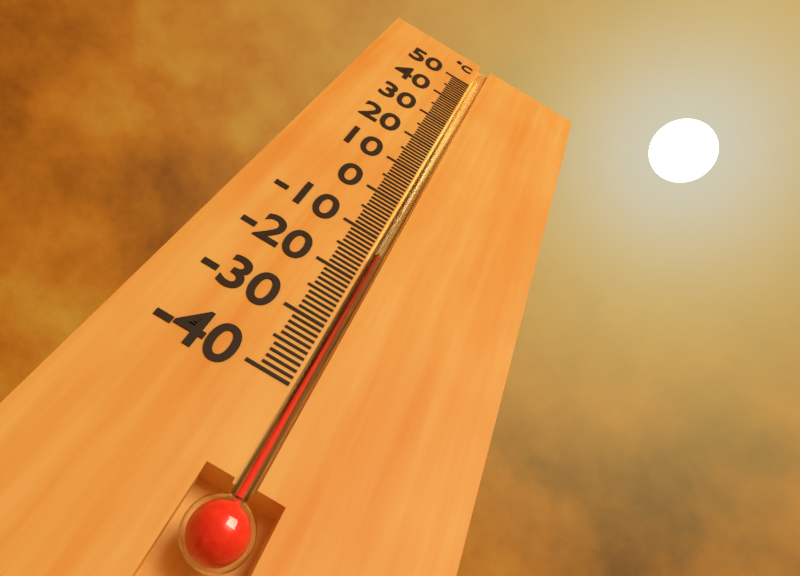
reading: -13 °C
